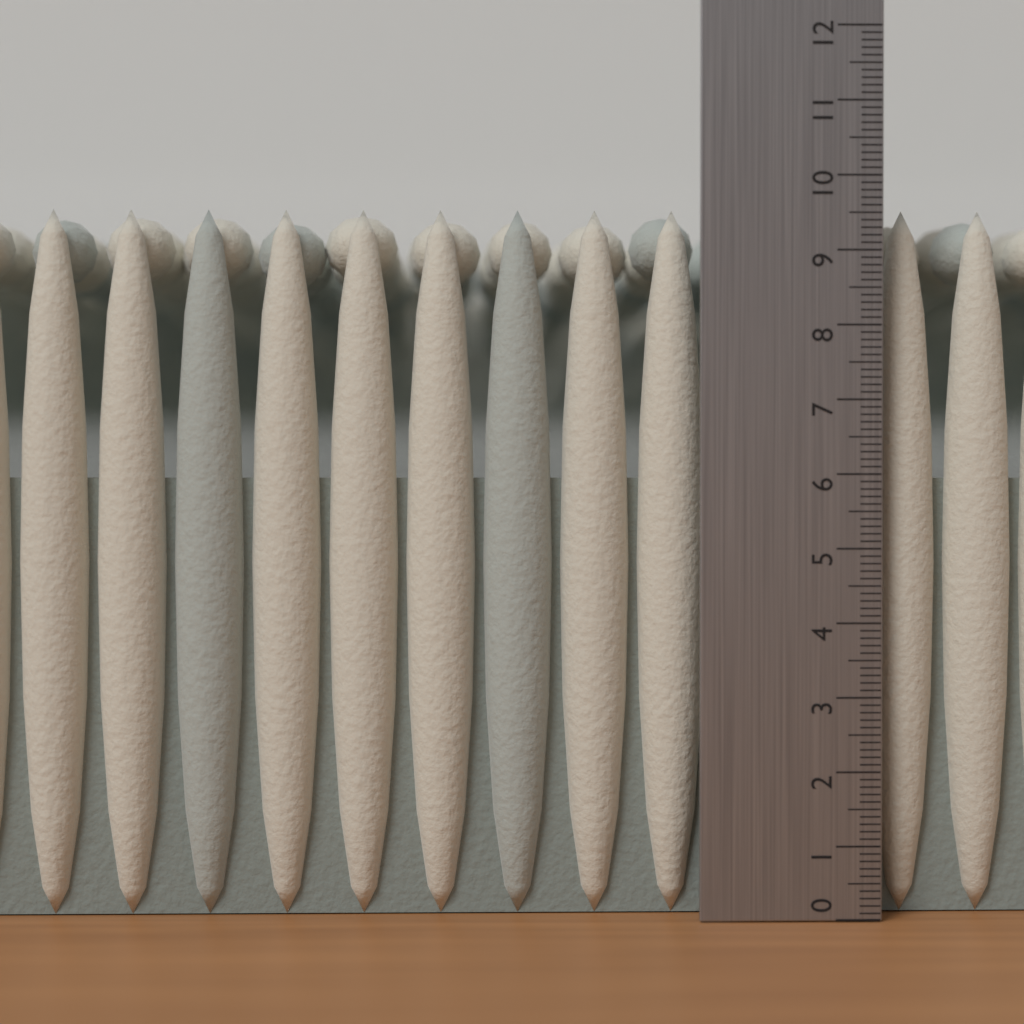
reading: 9.6 (no unit)
